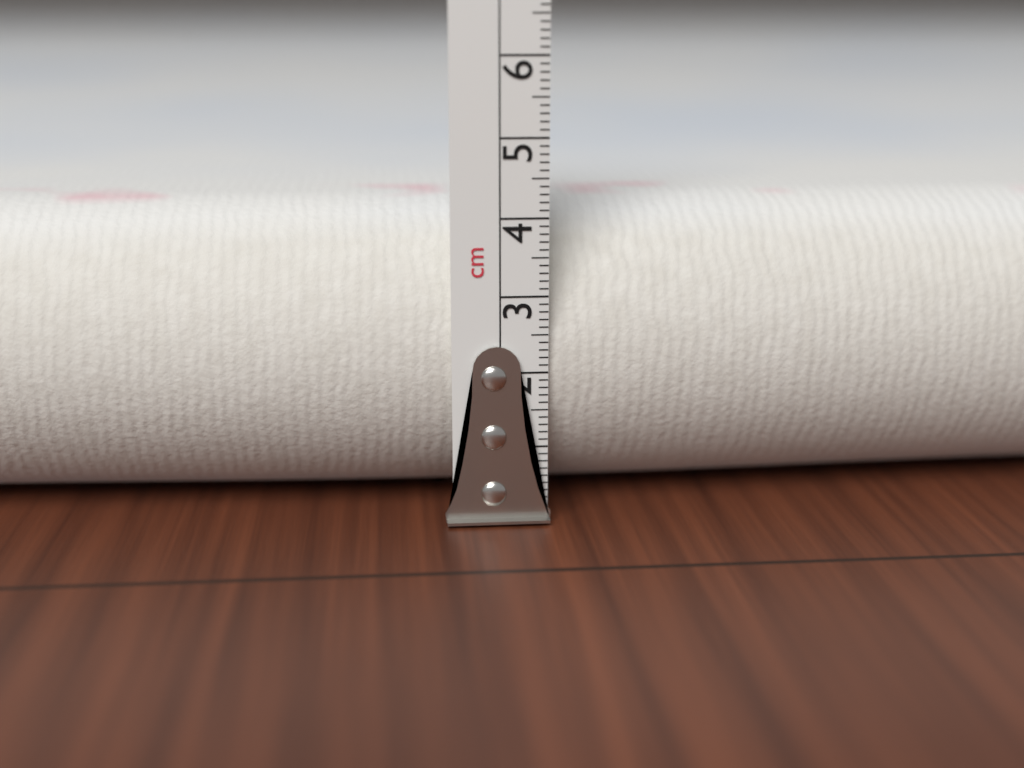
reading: 4.1 cm
